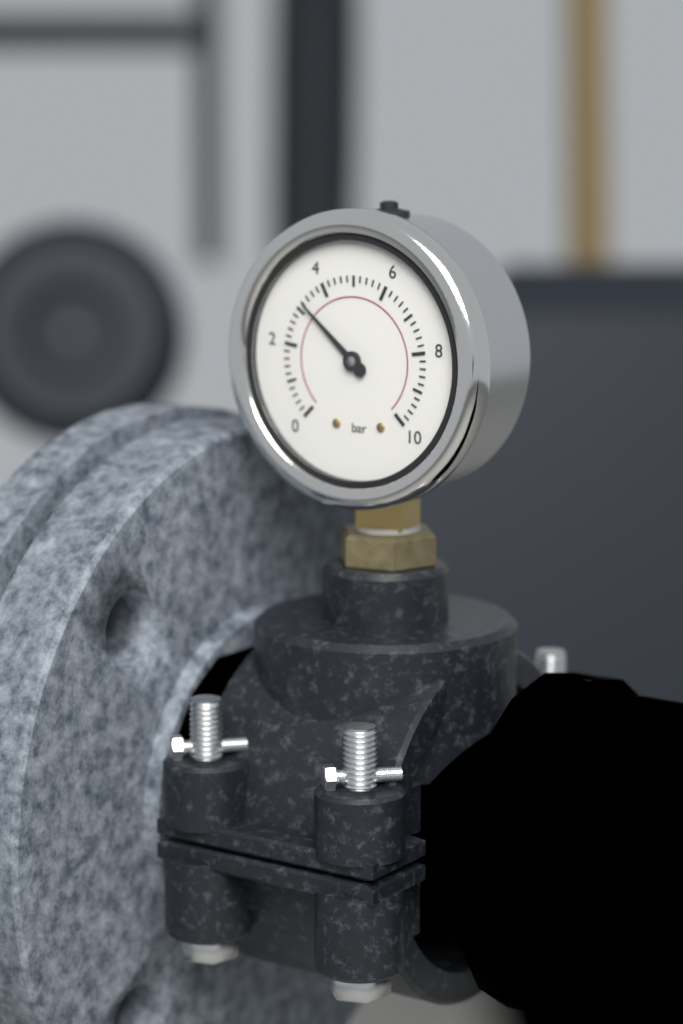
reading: 3.2 bar
